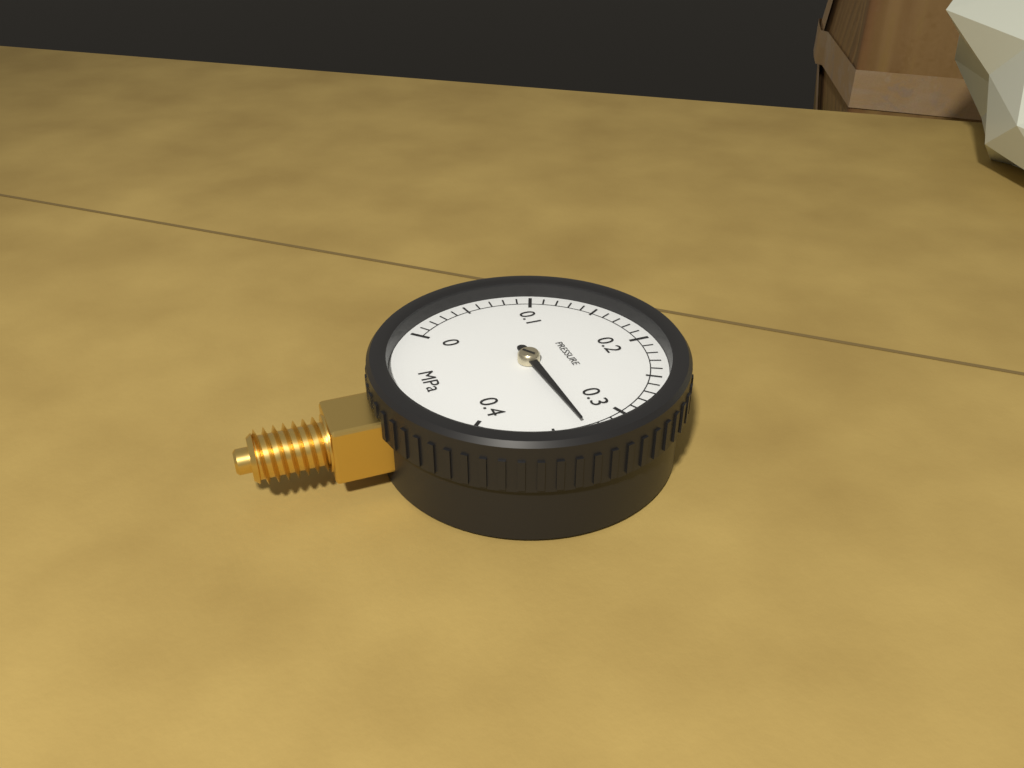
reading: 0.33 MPa
